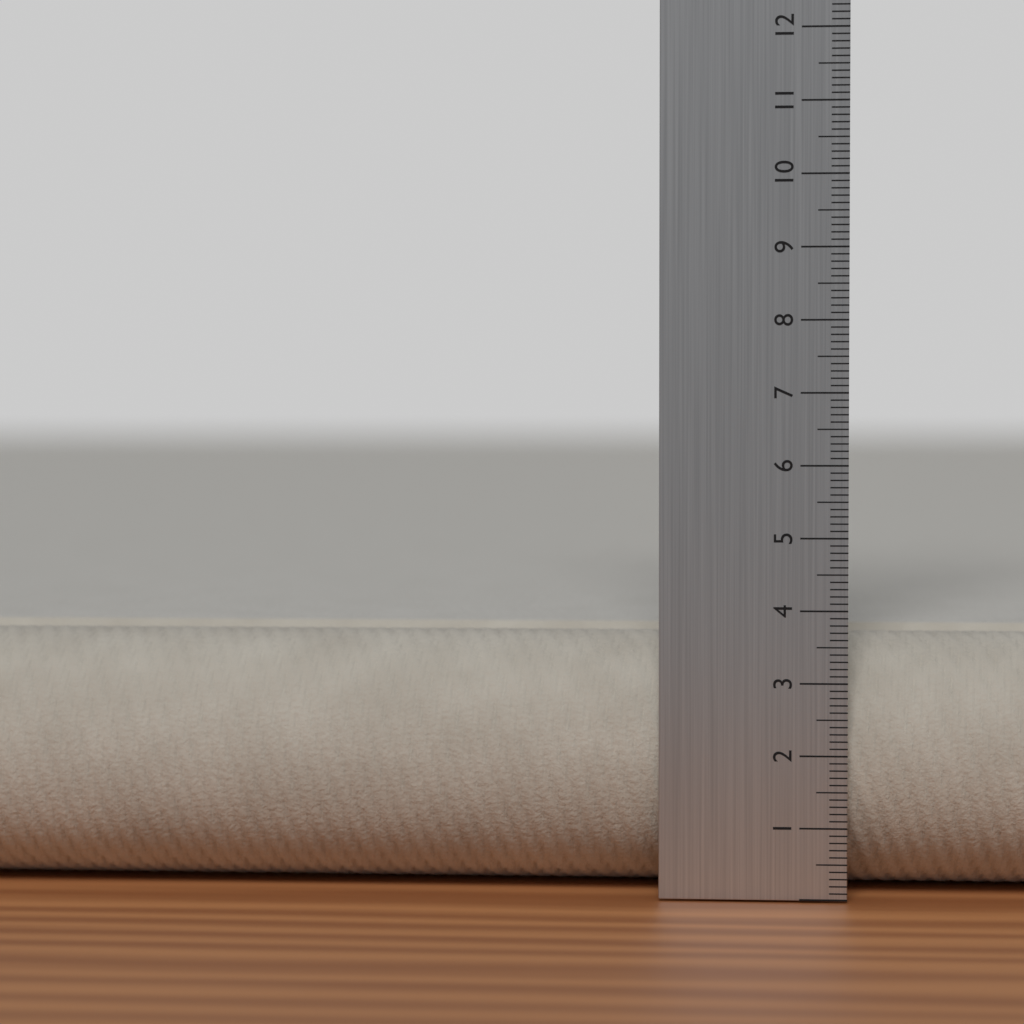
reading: 3.6 cm
